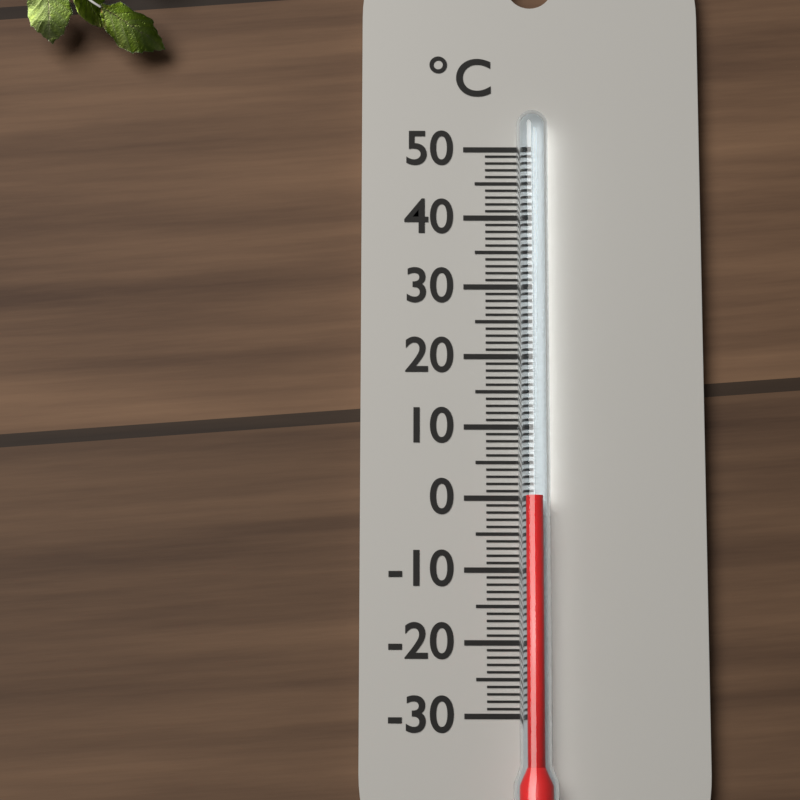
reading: 0 °C
